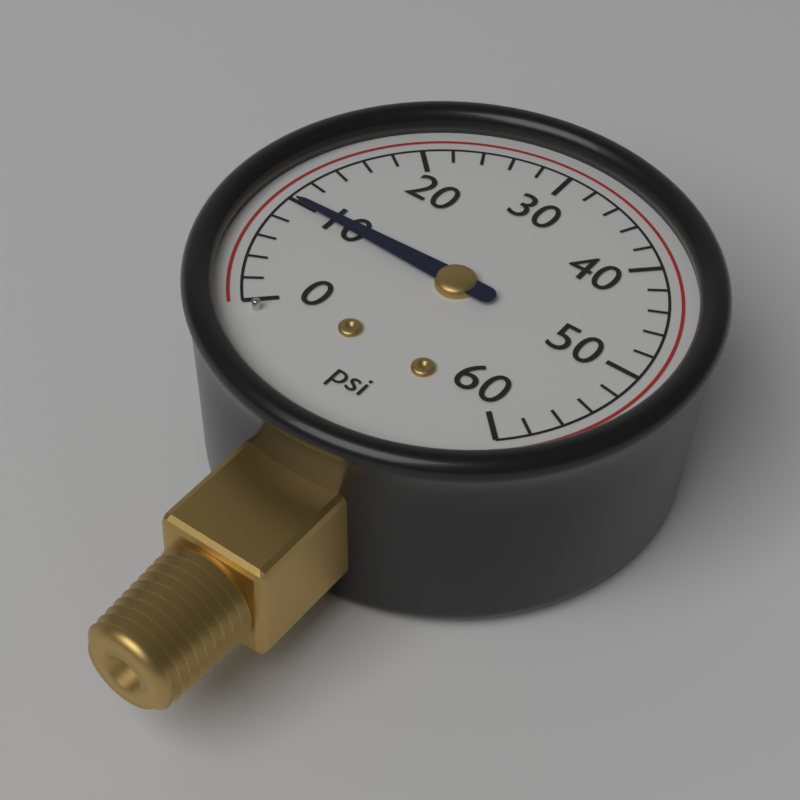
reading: 10 psi
